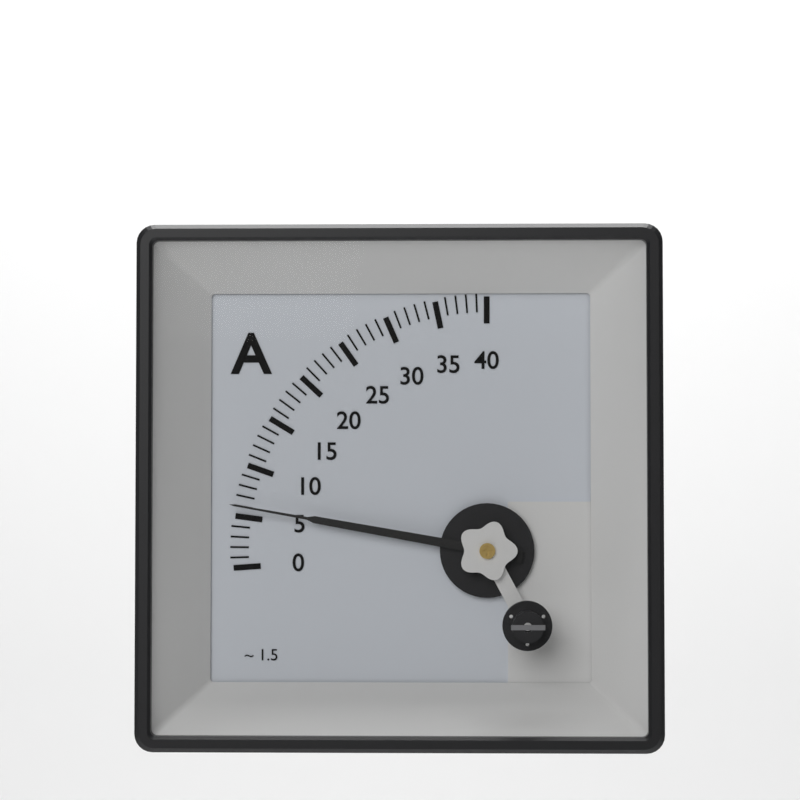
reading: 6 A
